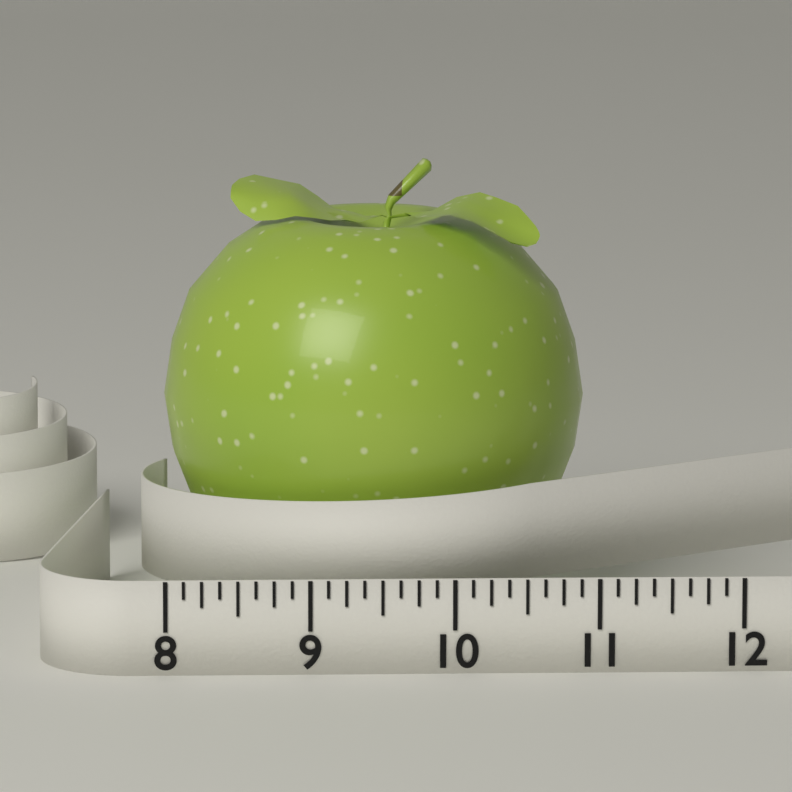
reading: 11.000 (no unit)
